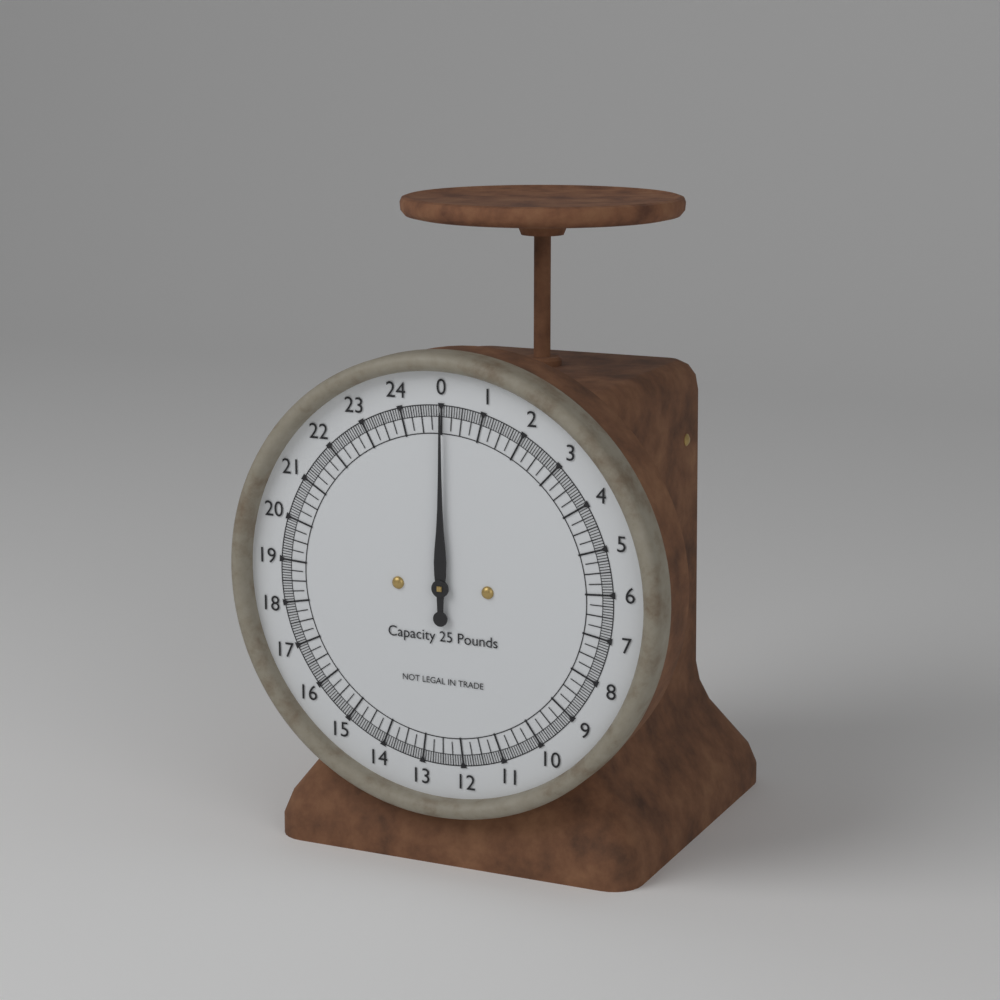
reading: 0.0000 lb
